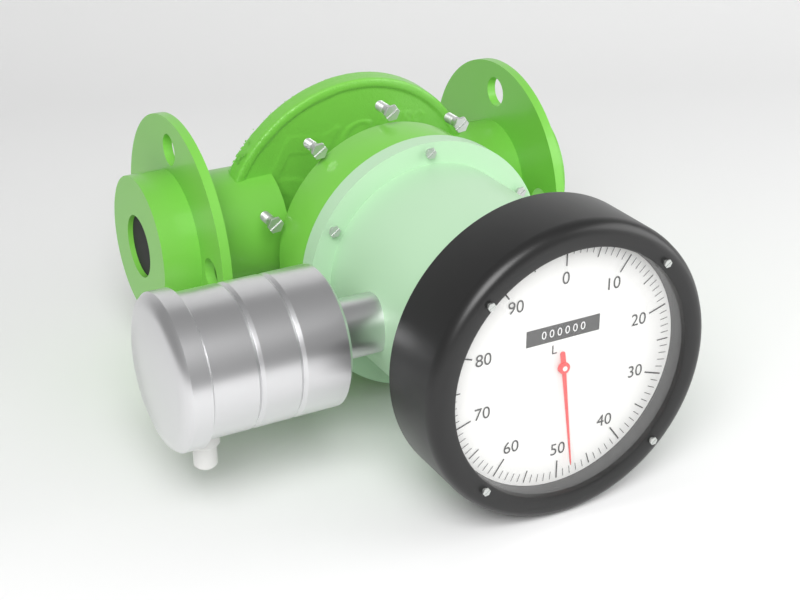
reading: 48 L
